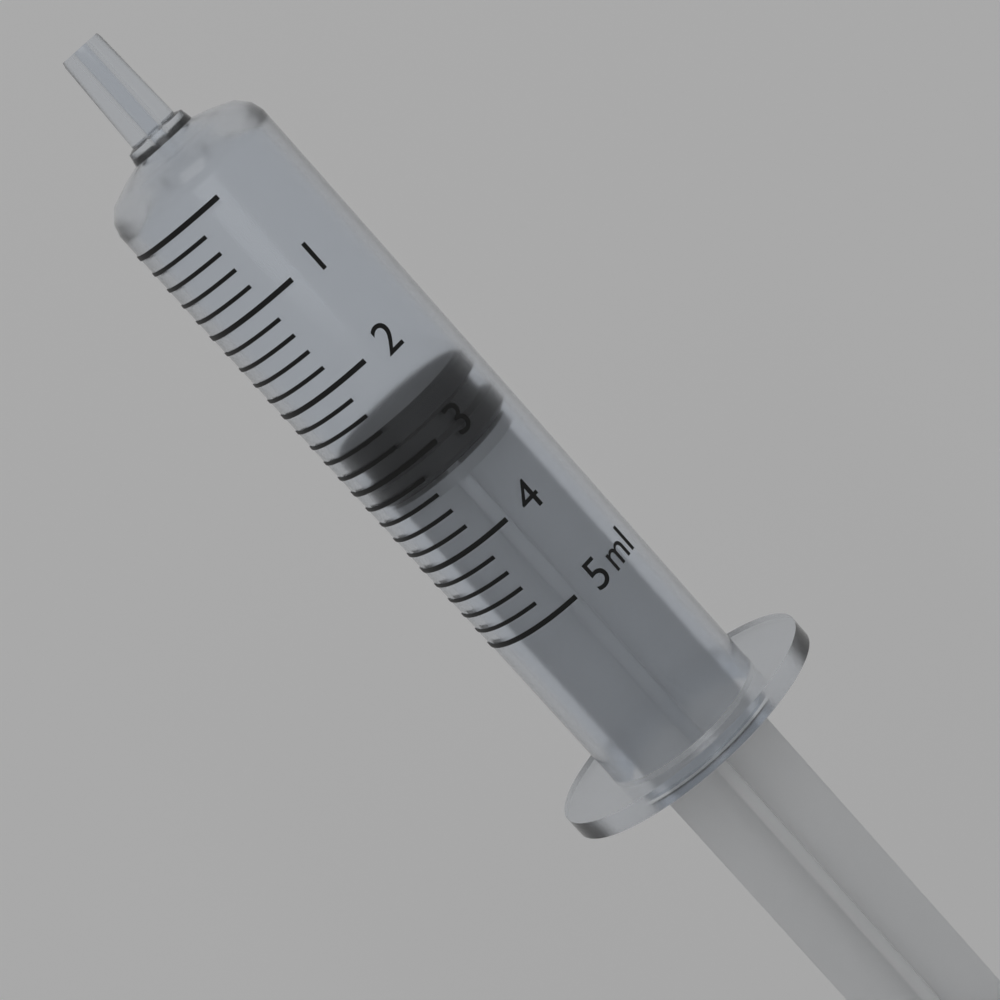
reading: 2.6 ml
